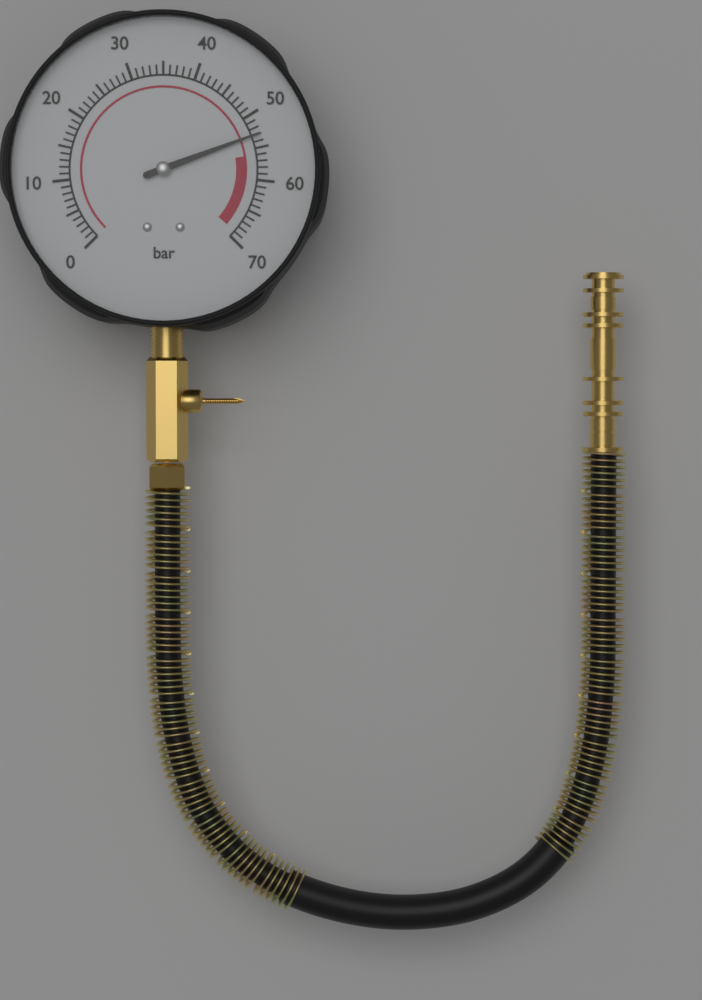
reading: 53 bar
